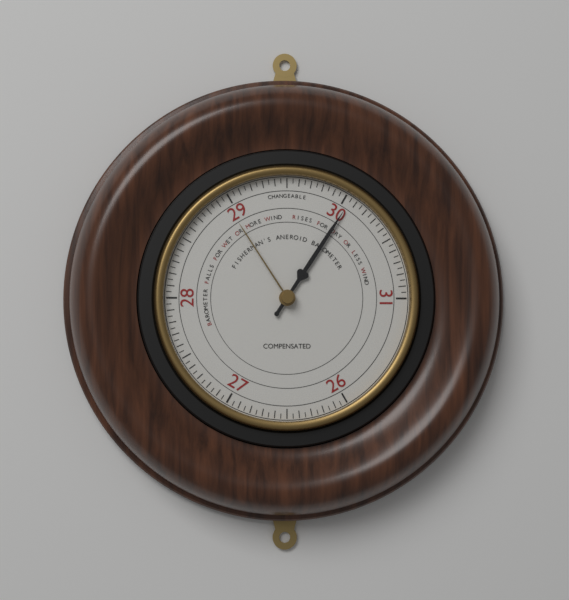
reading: 30.05 (no unit)
